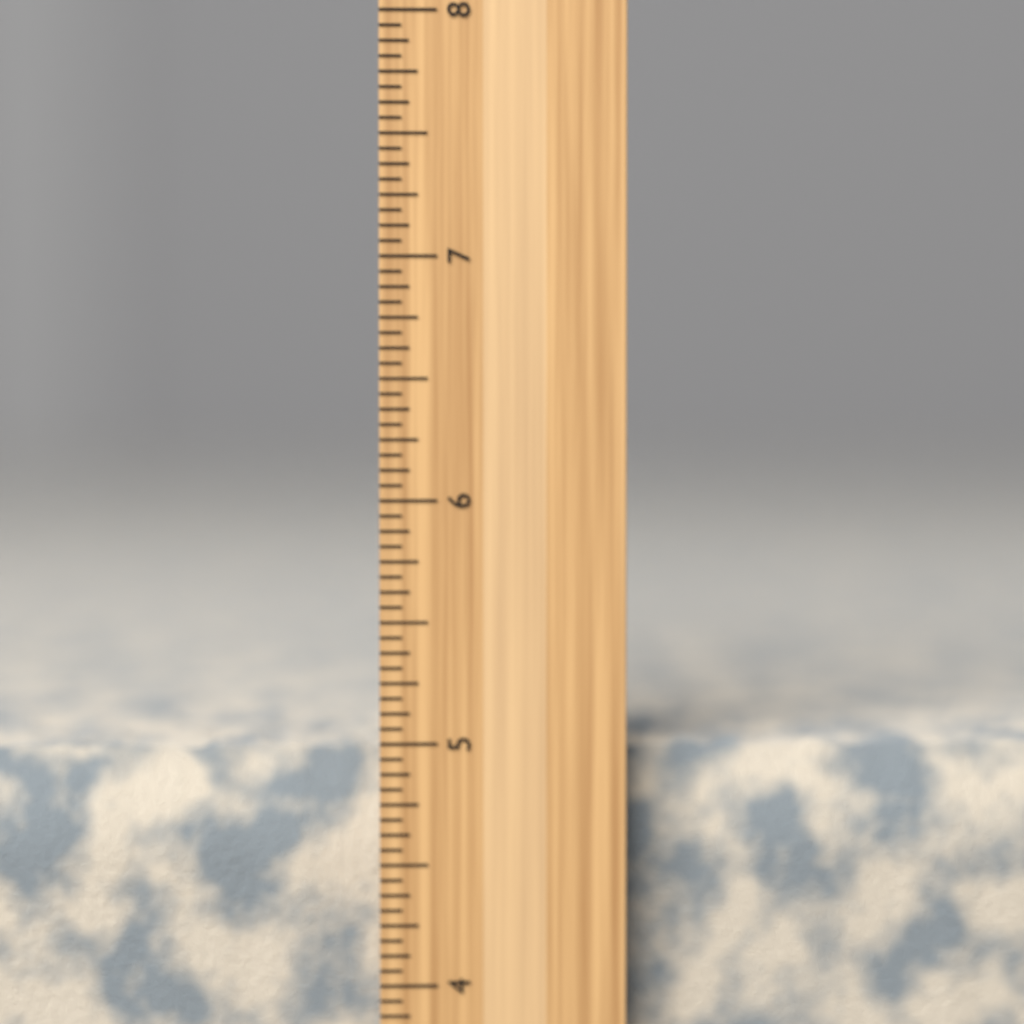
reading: 5.0000 inch
